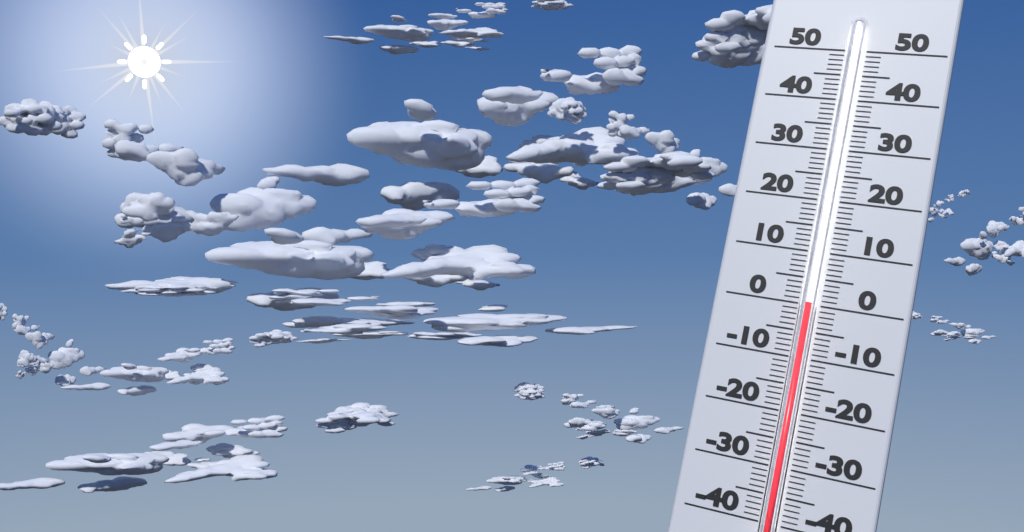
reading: 0 (no unit)
